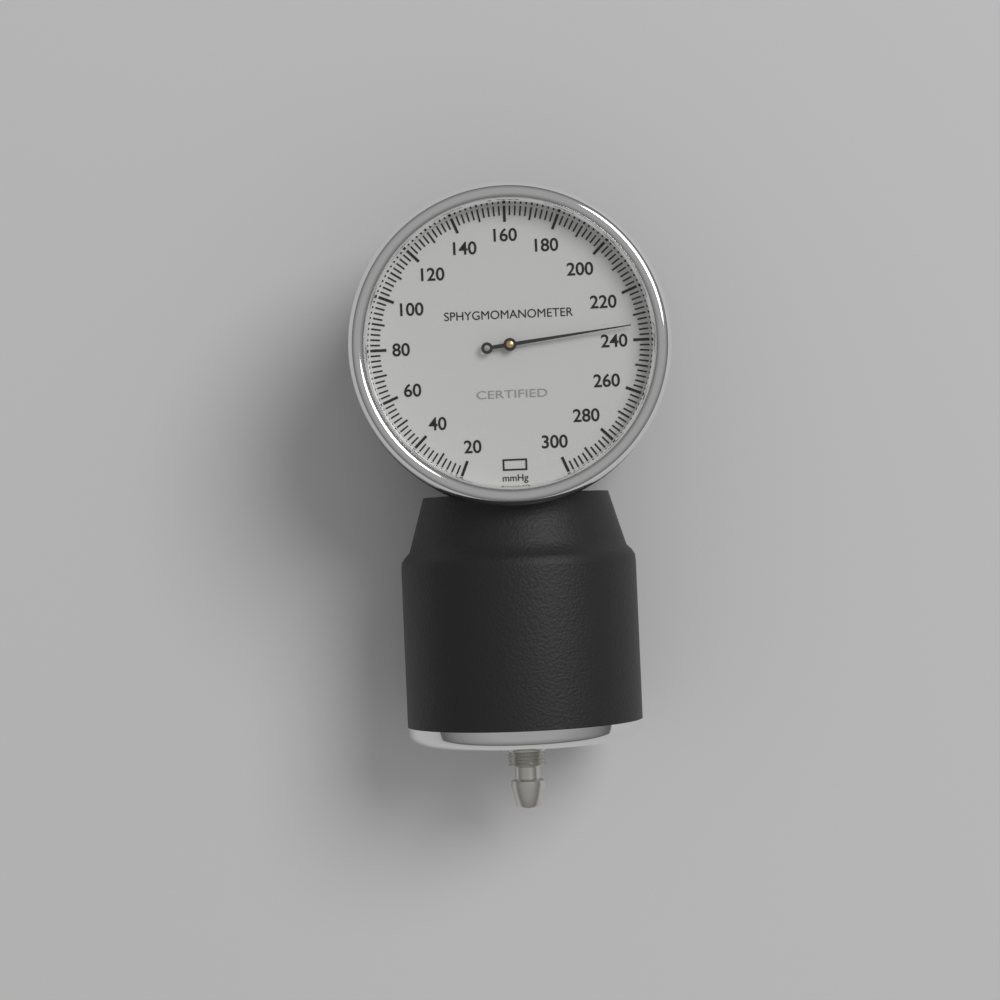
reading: 234 mmHg
